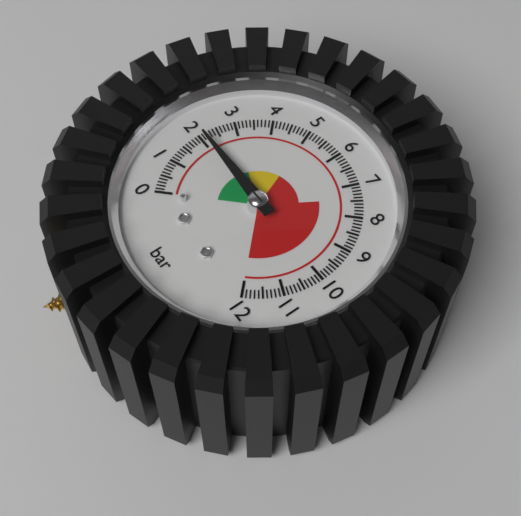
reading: 2.1 bar
